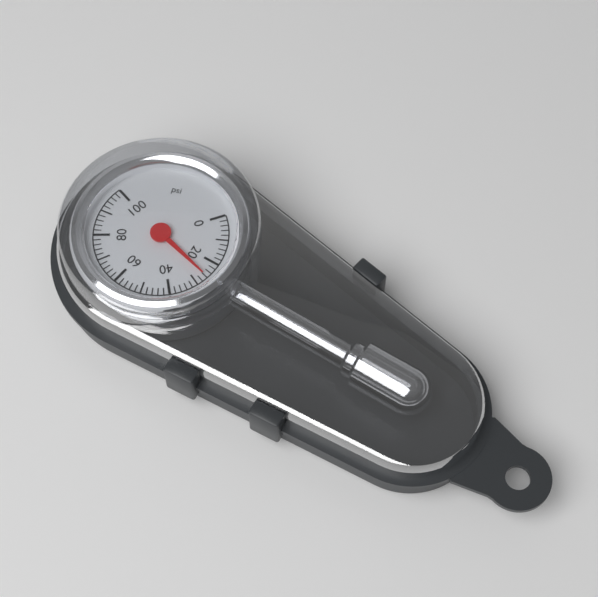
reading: 26 psi
